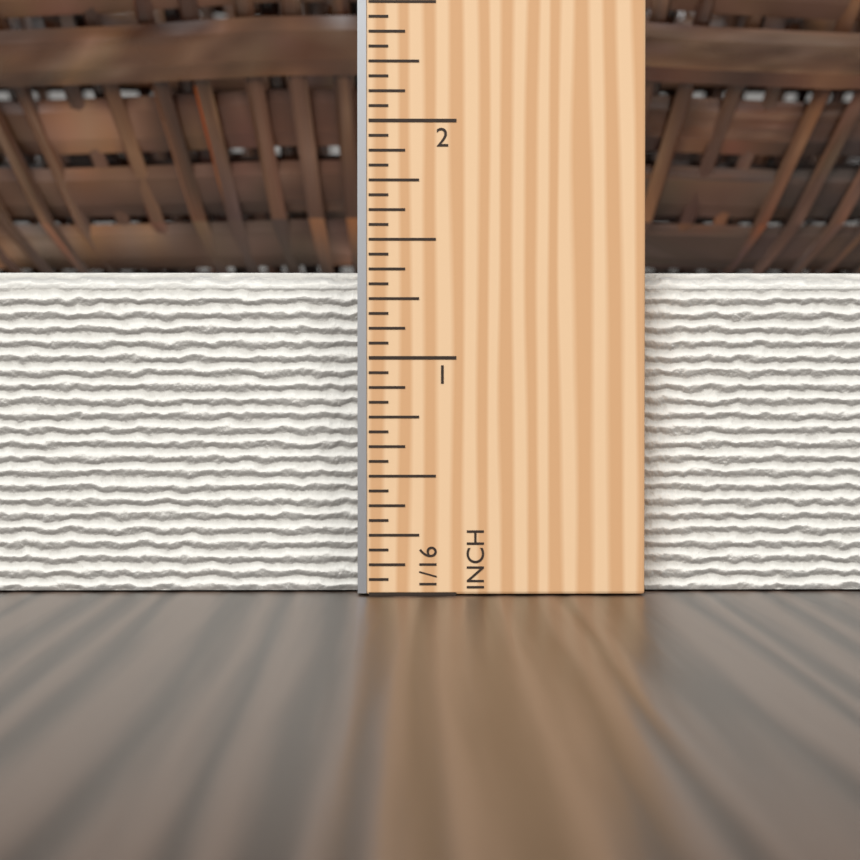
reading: 1.3750 in
